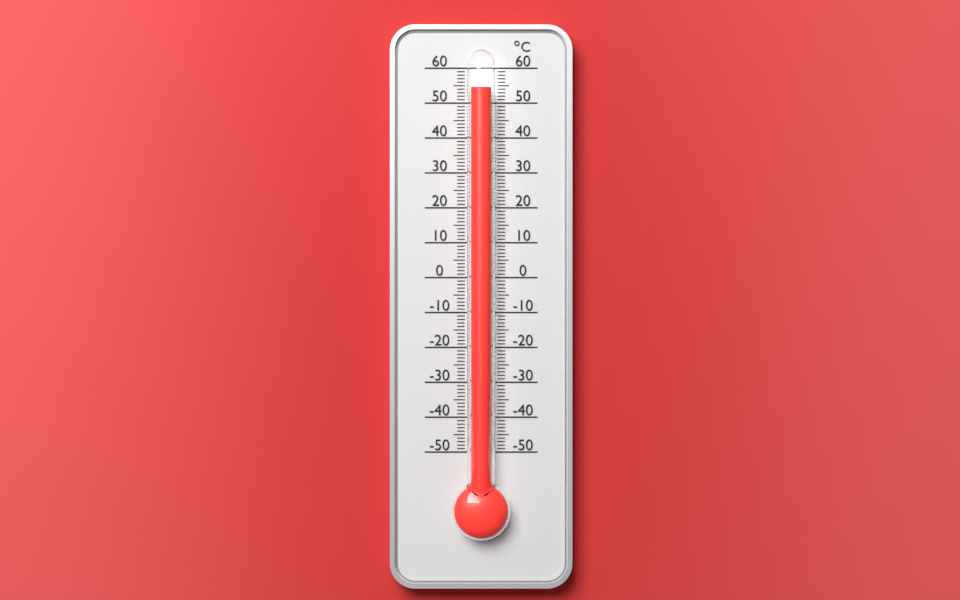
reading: 54 °C
